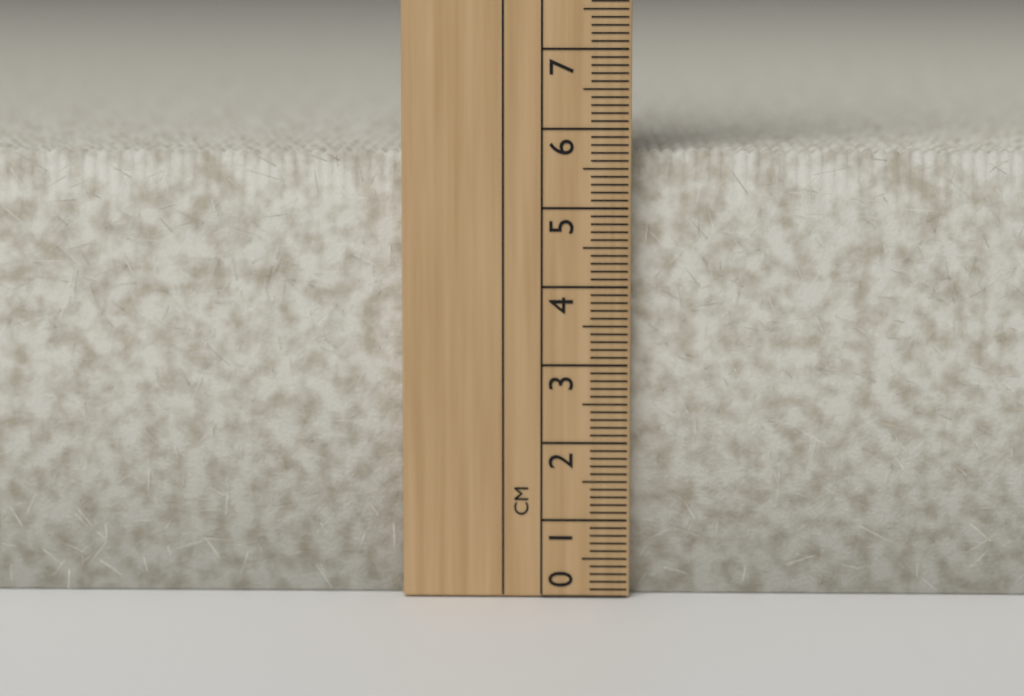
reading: 5.7 cm
